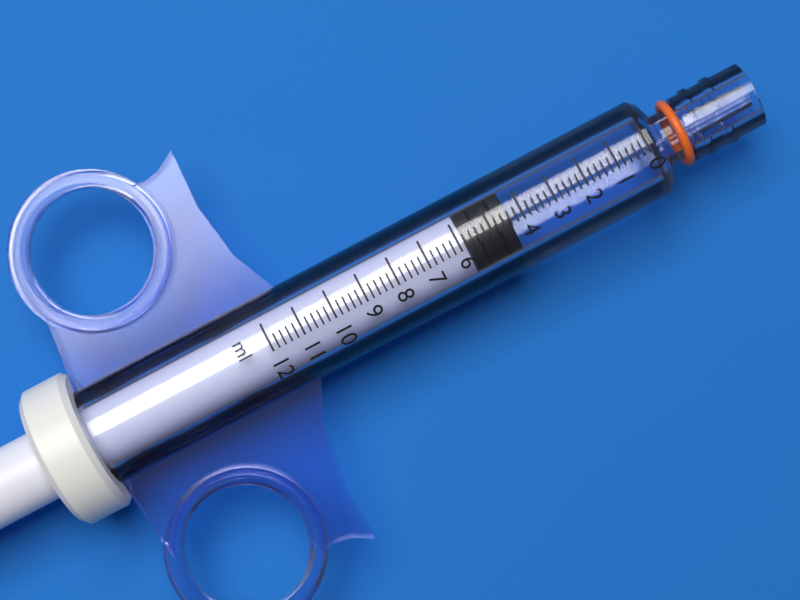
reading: 4.4 ml
